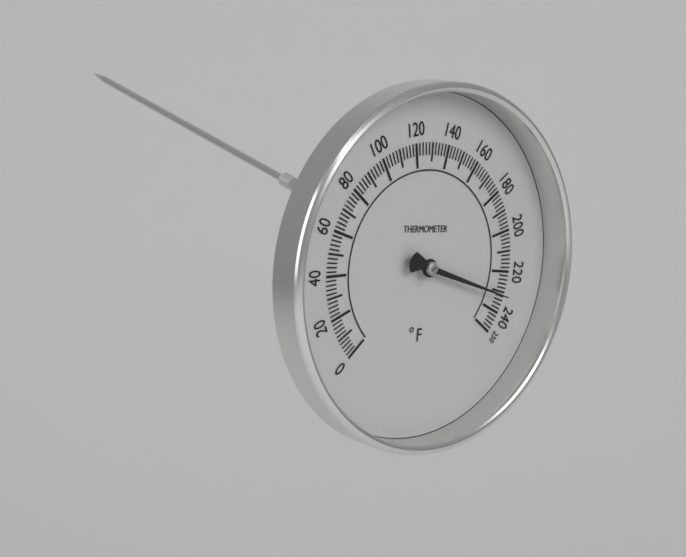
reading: 232 °F
